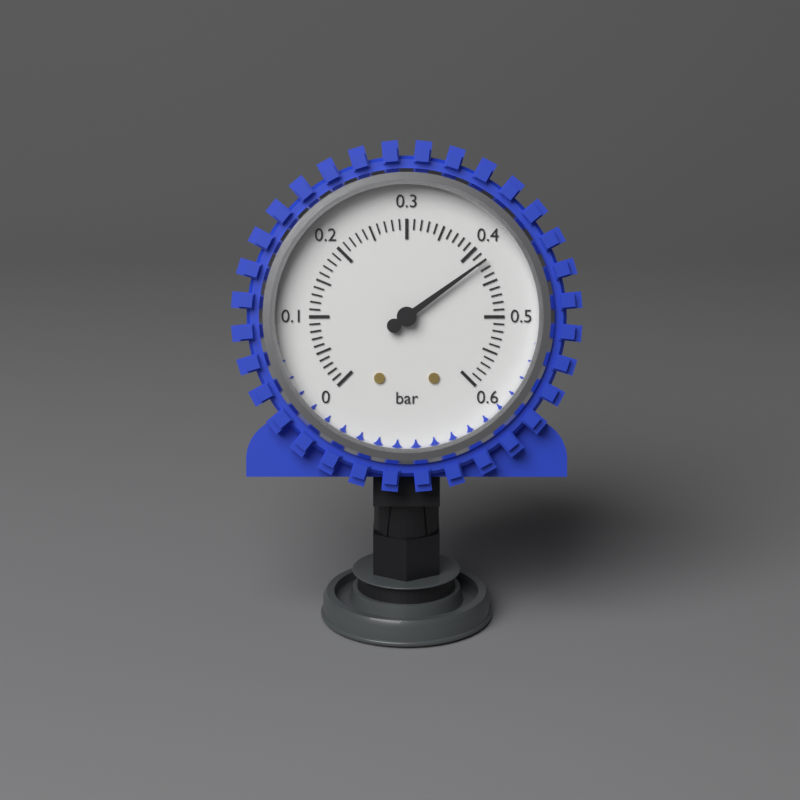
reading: 0.42 bar
